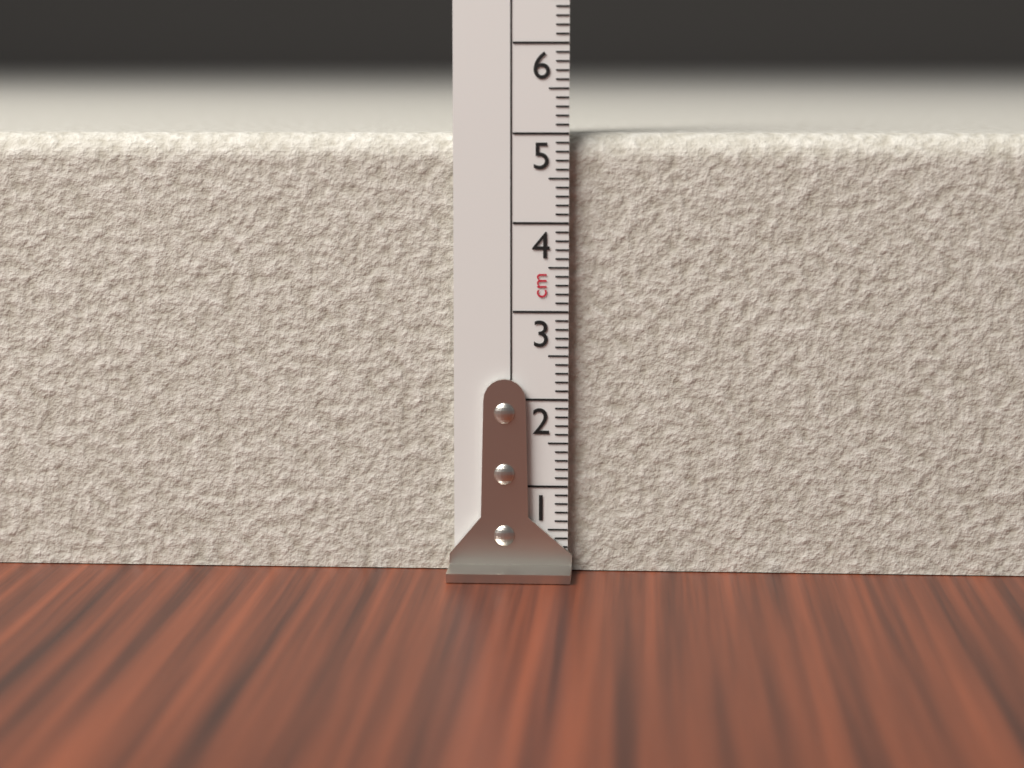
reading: 5.0 cm
